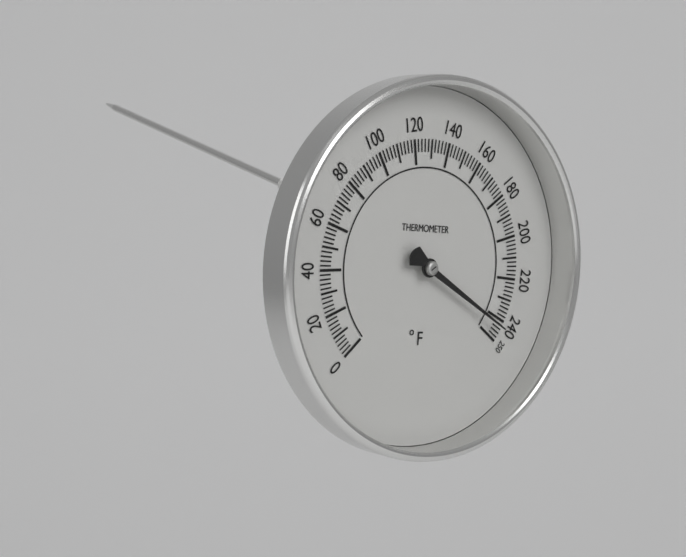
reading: 244 °F
